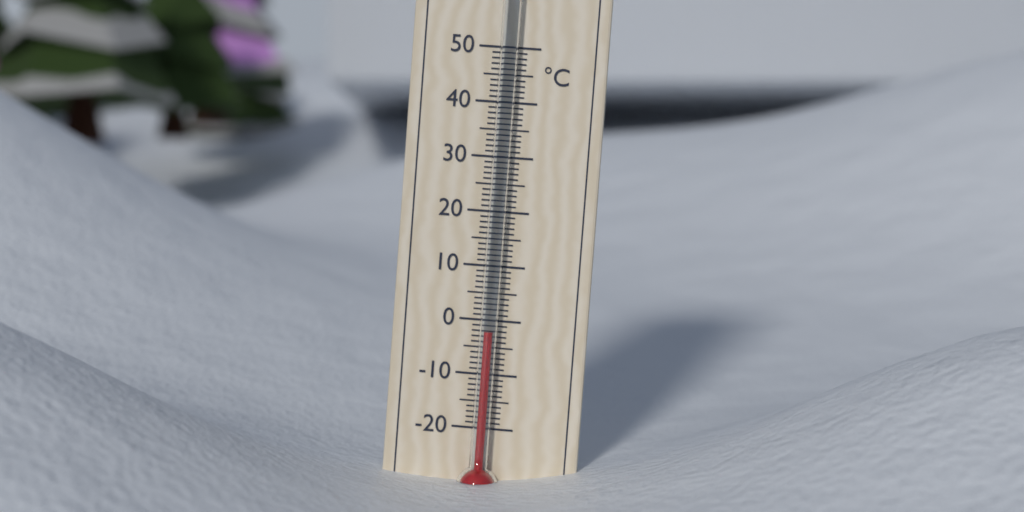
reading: -2 °C
